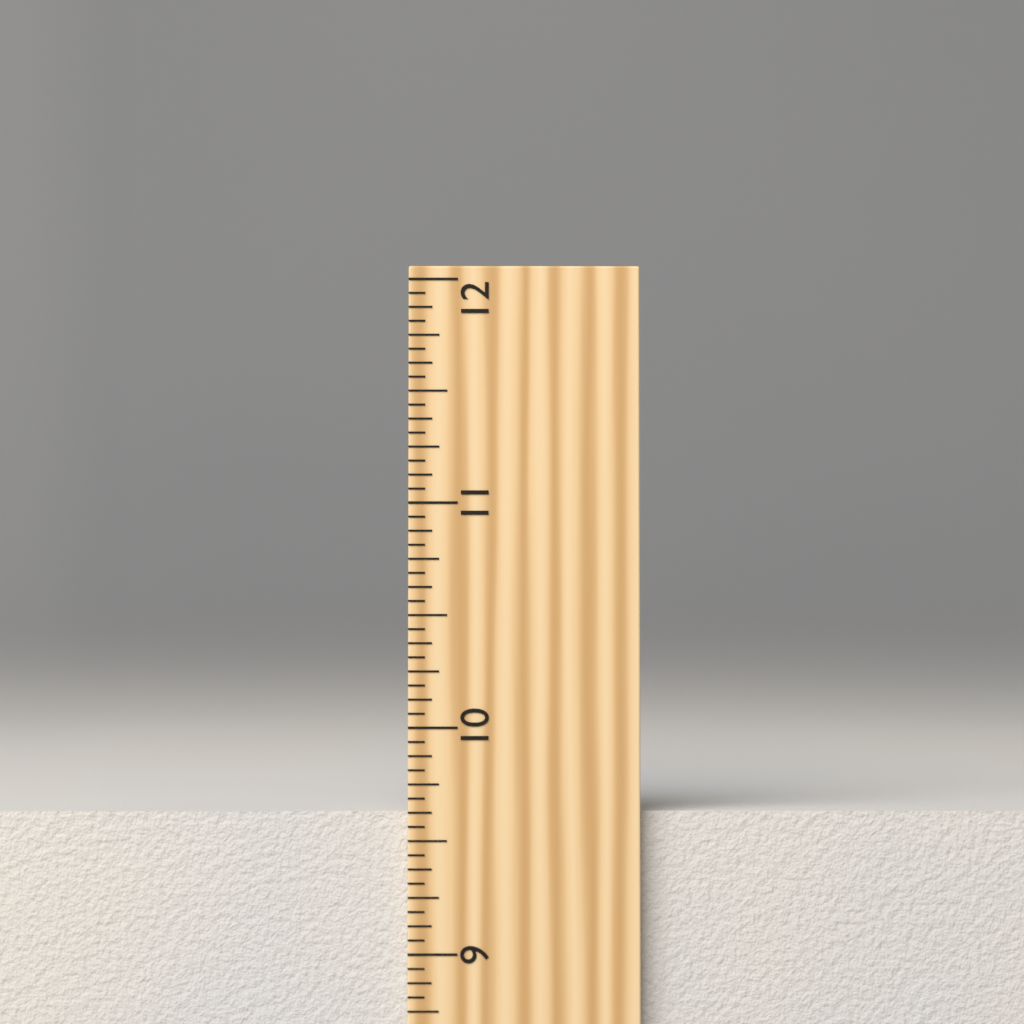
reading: 9.6250 inch
